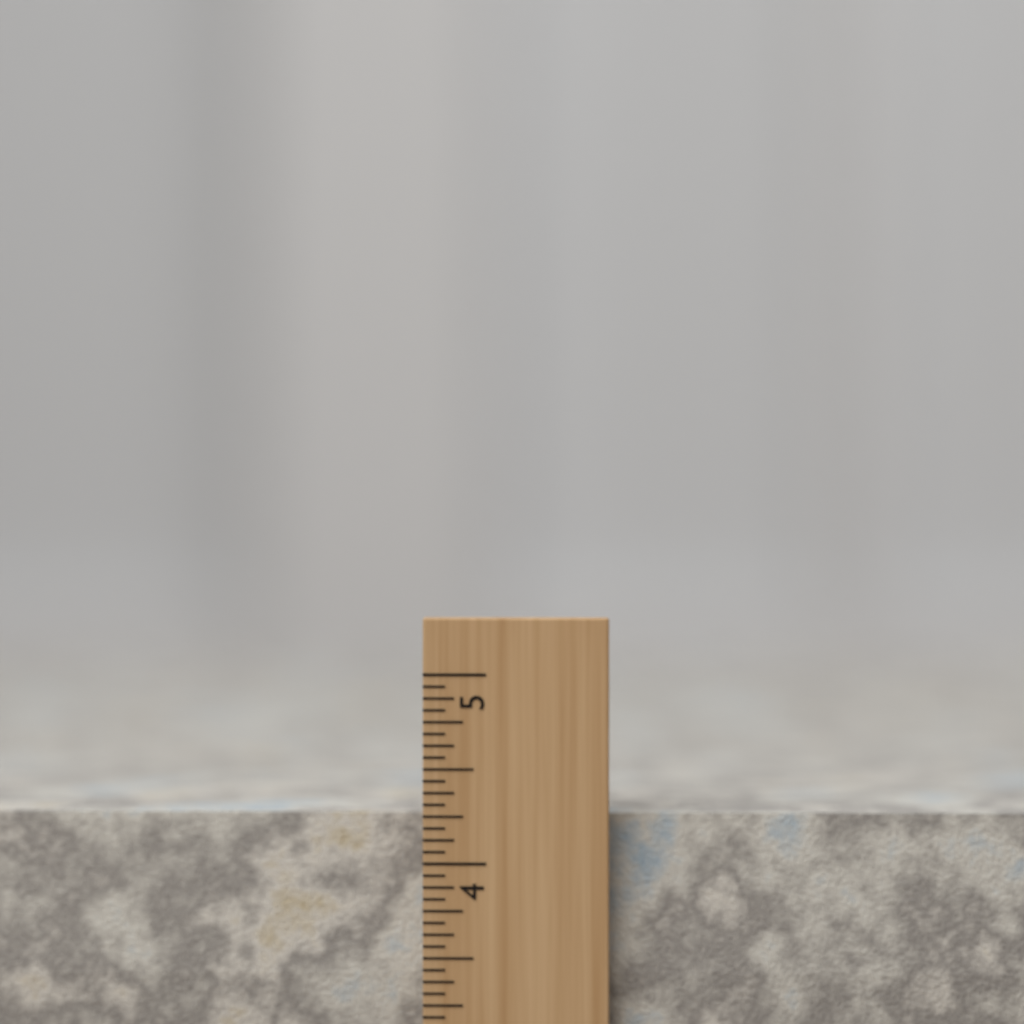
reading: 4.2500 inch
